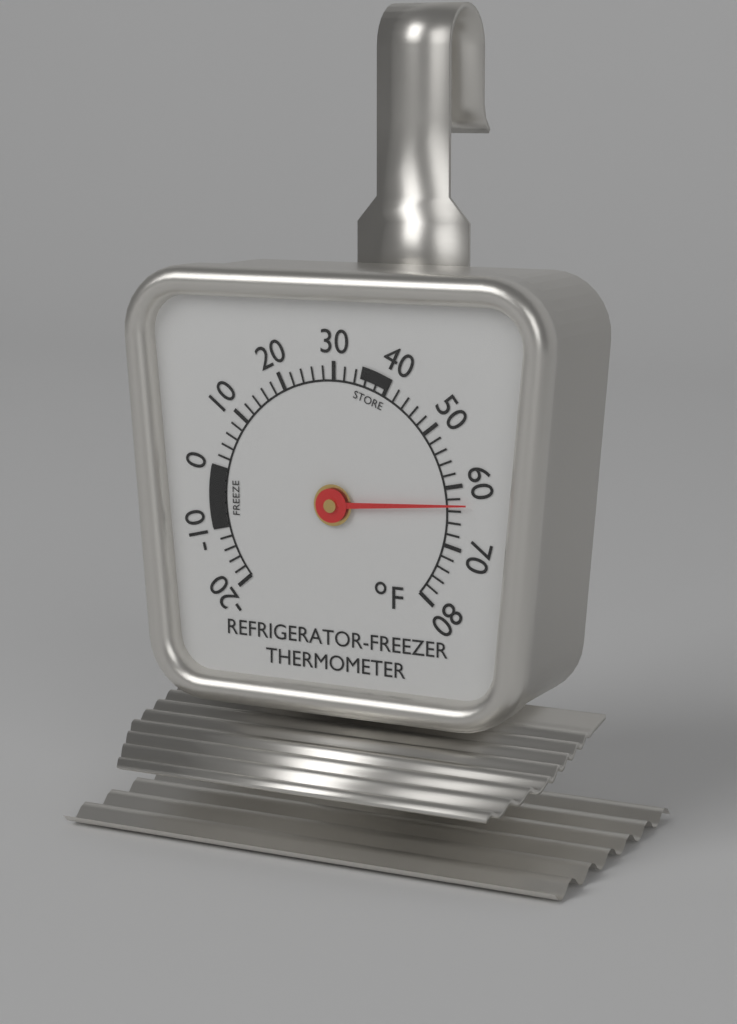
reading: 63 °F
